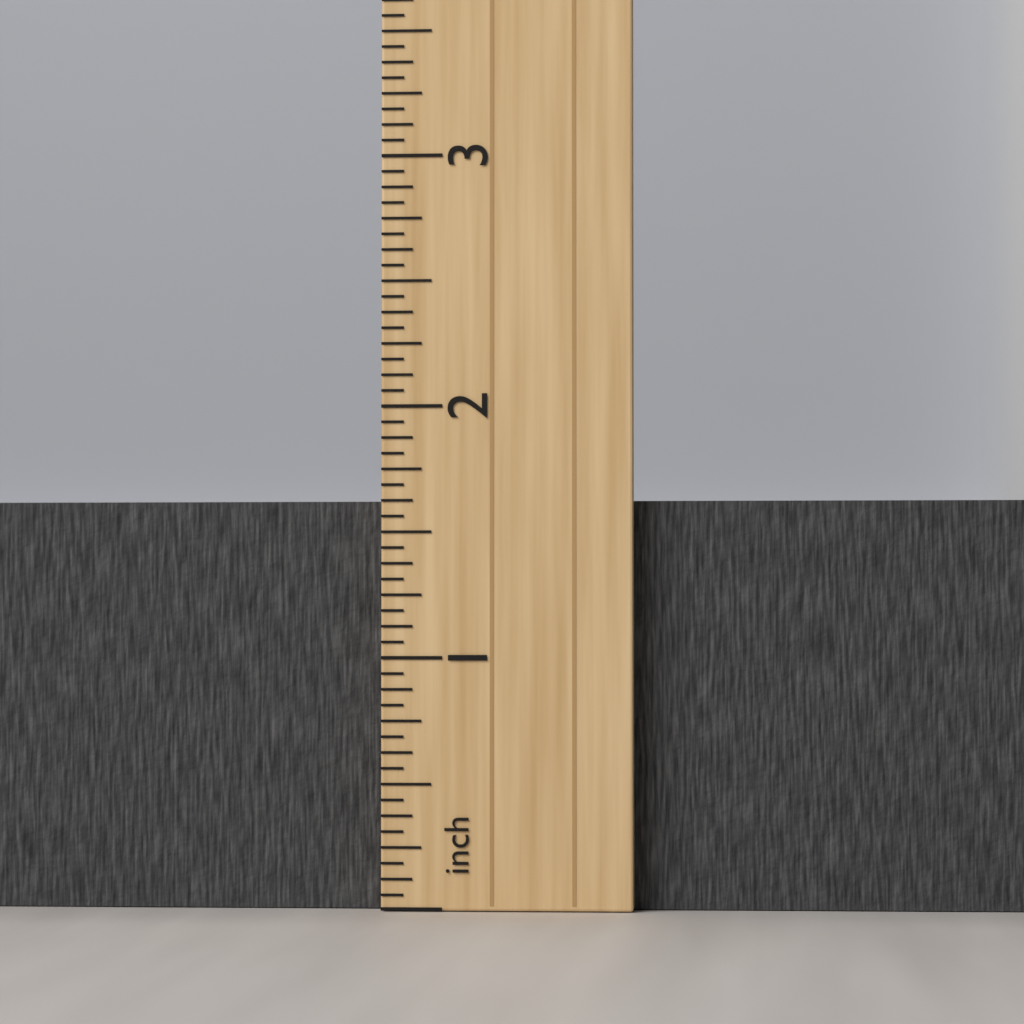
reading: 1.6250 inch
